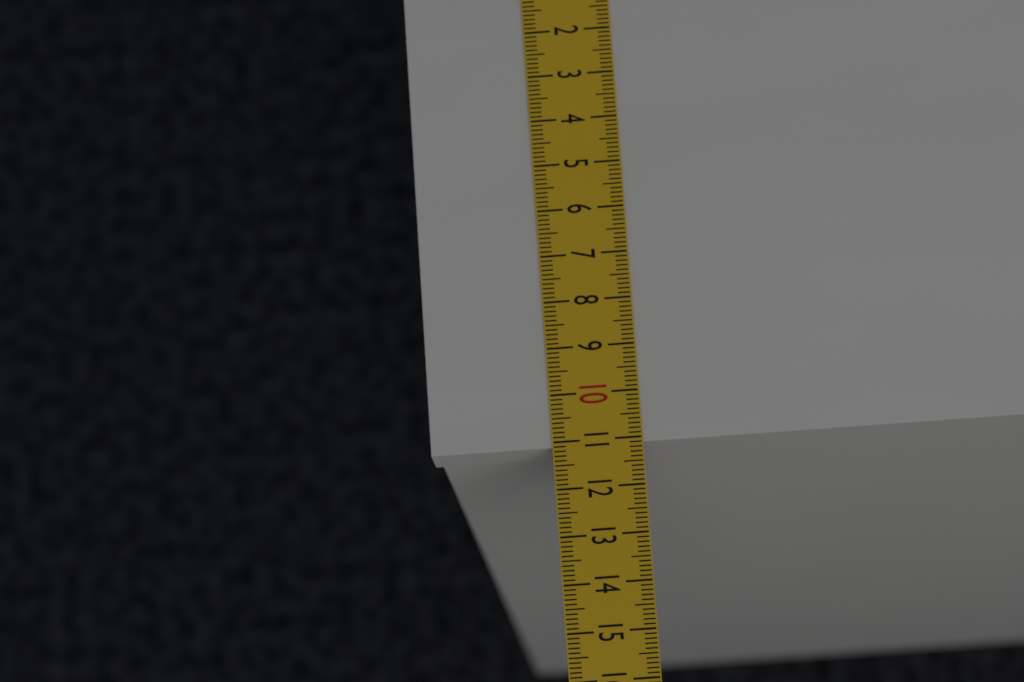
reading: 11.1 cm
